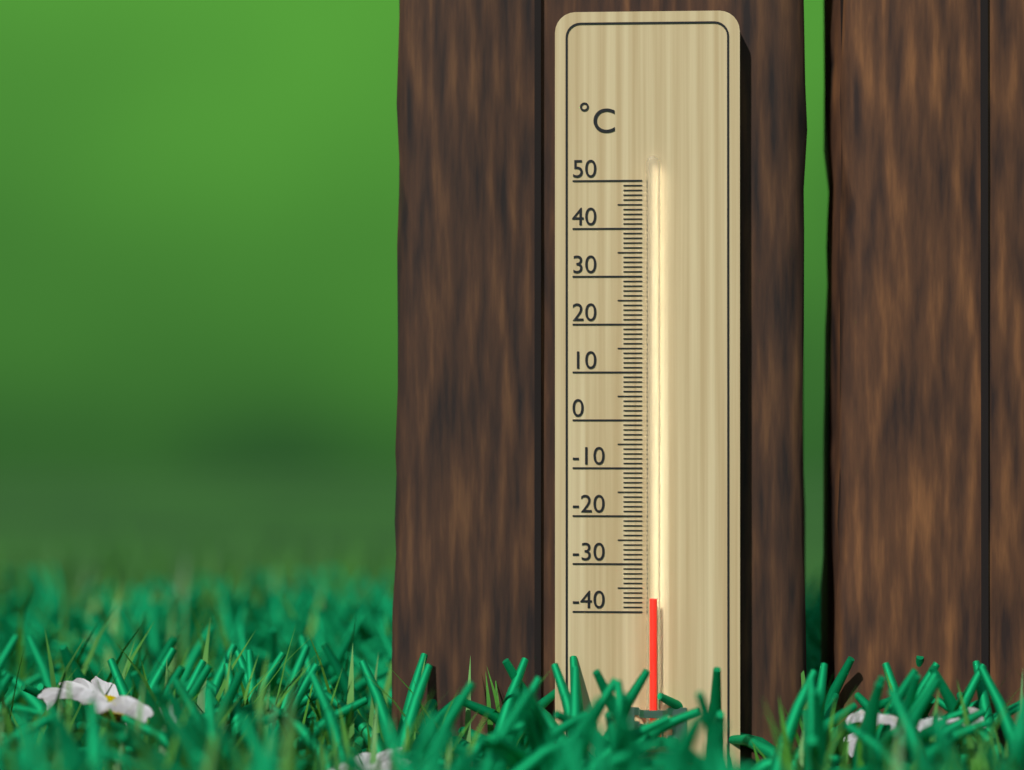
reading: -37 °C
